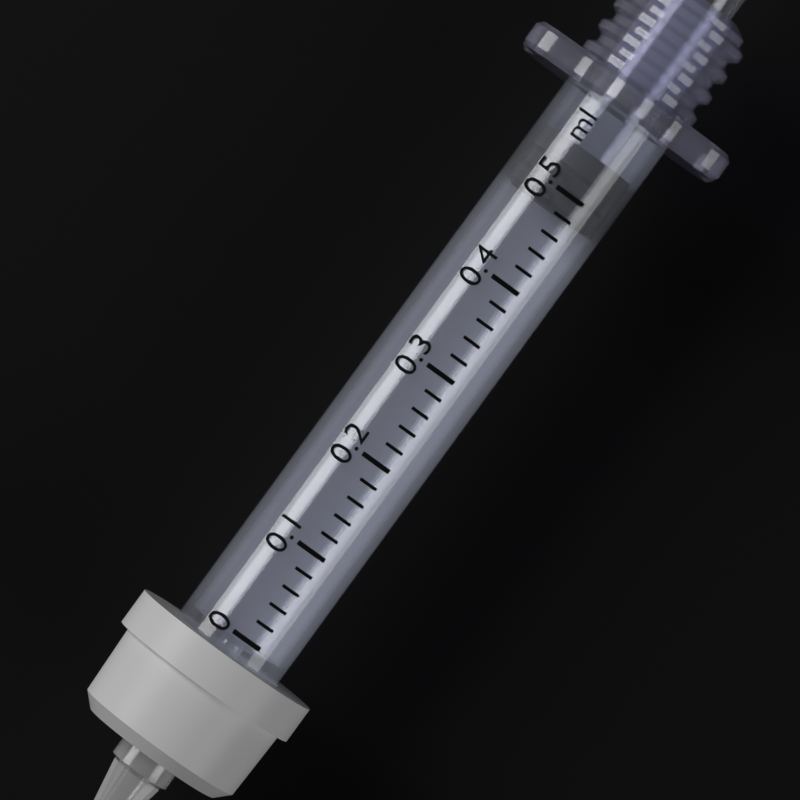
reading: 0.48 ml
